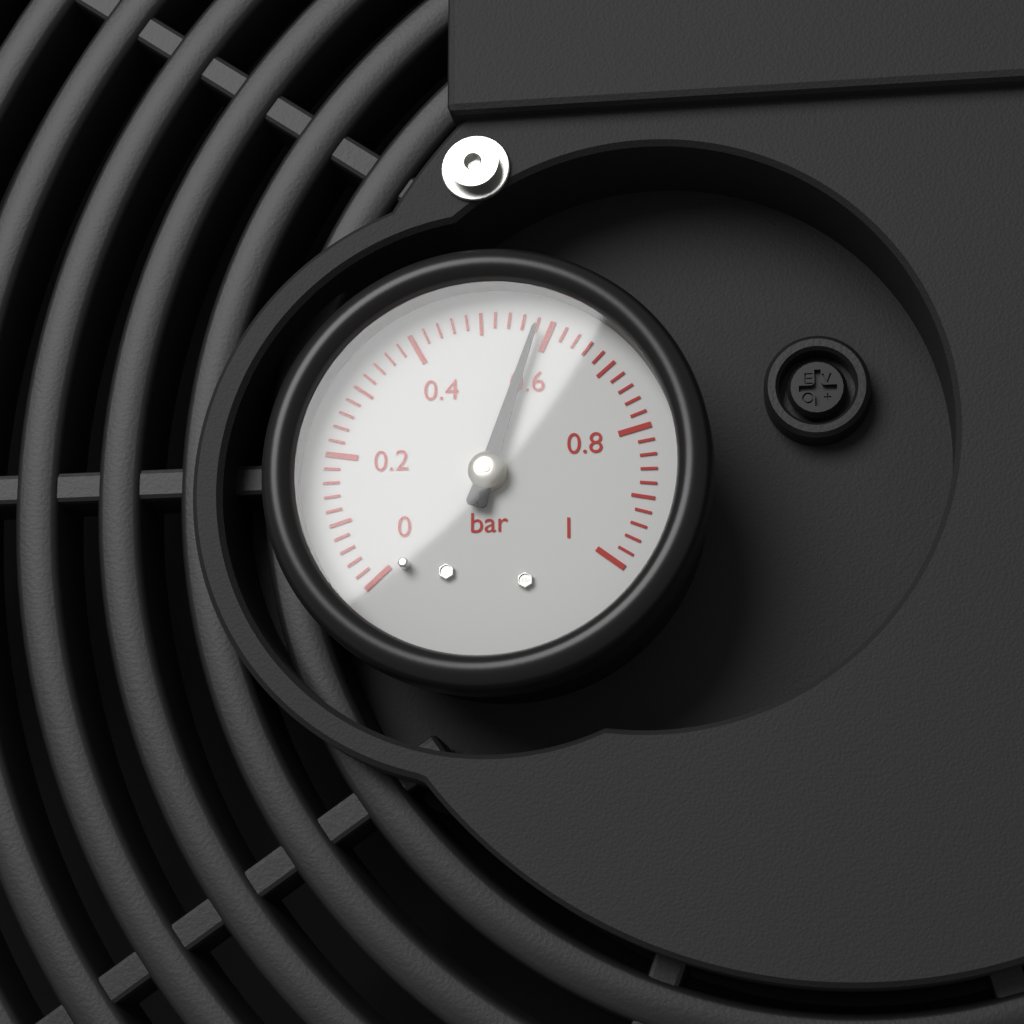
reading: 0.58 bar
